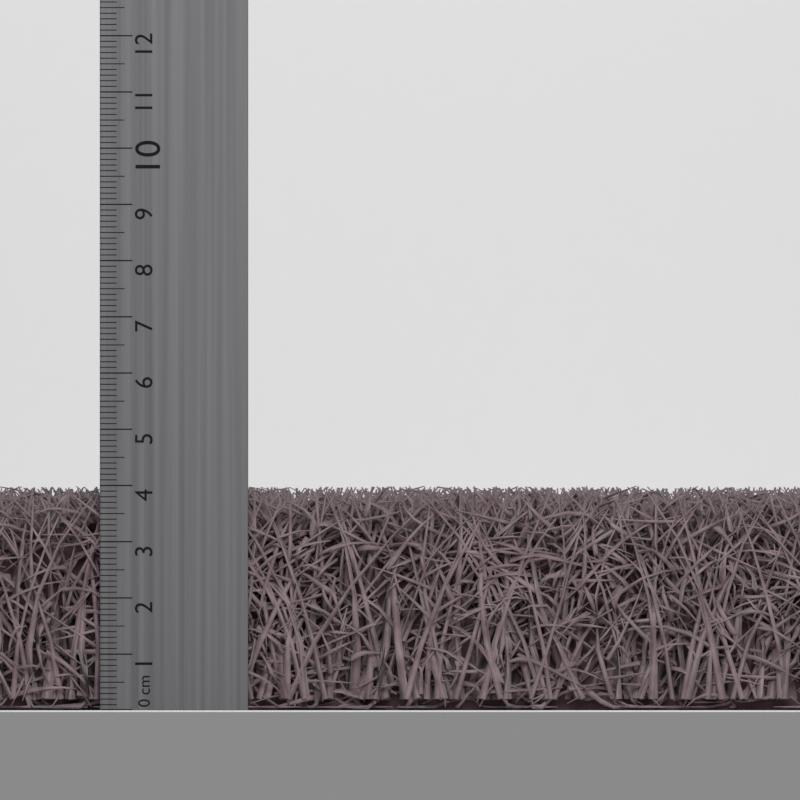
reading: 4.0 cm
